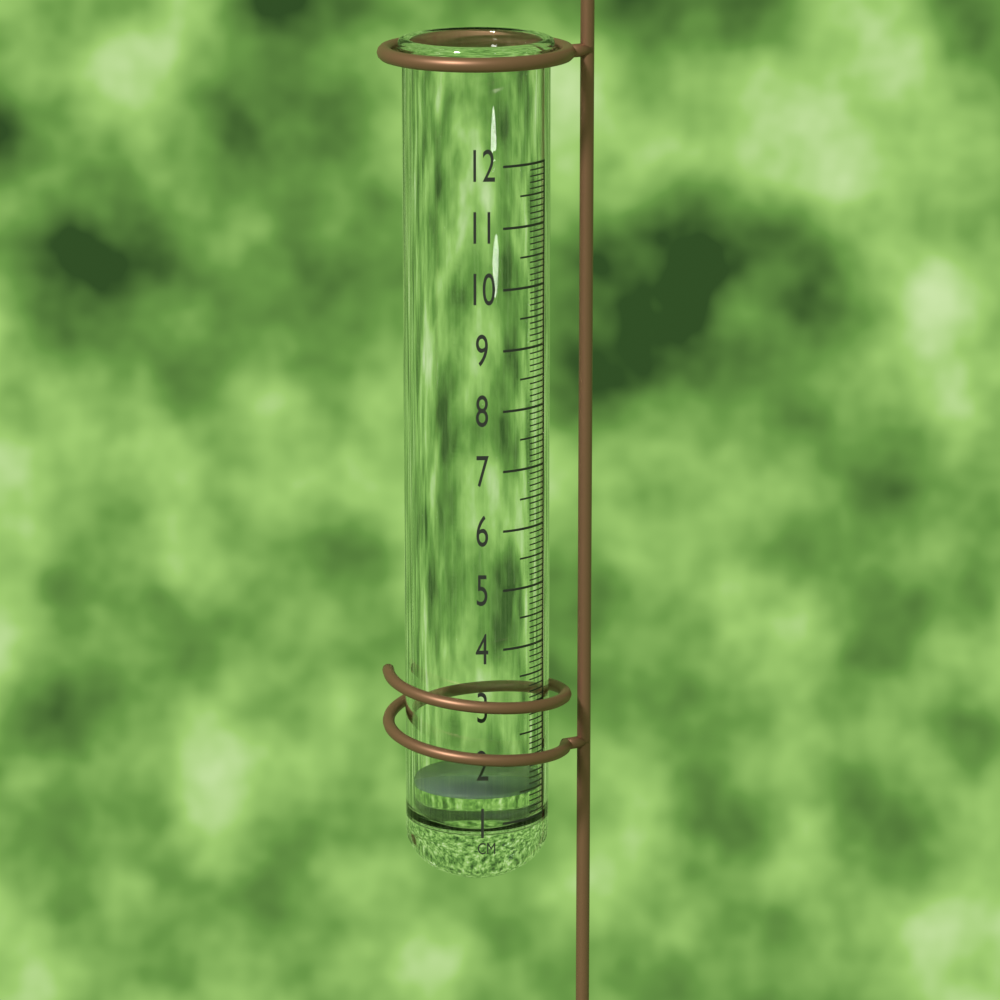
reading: 1.5 cm
